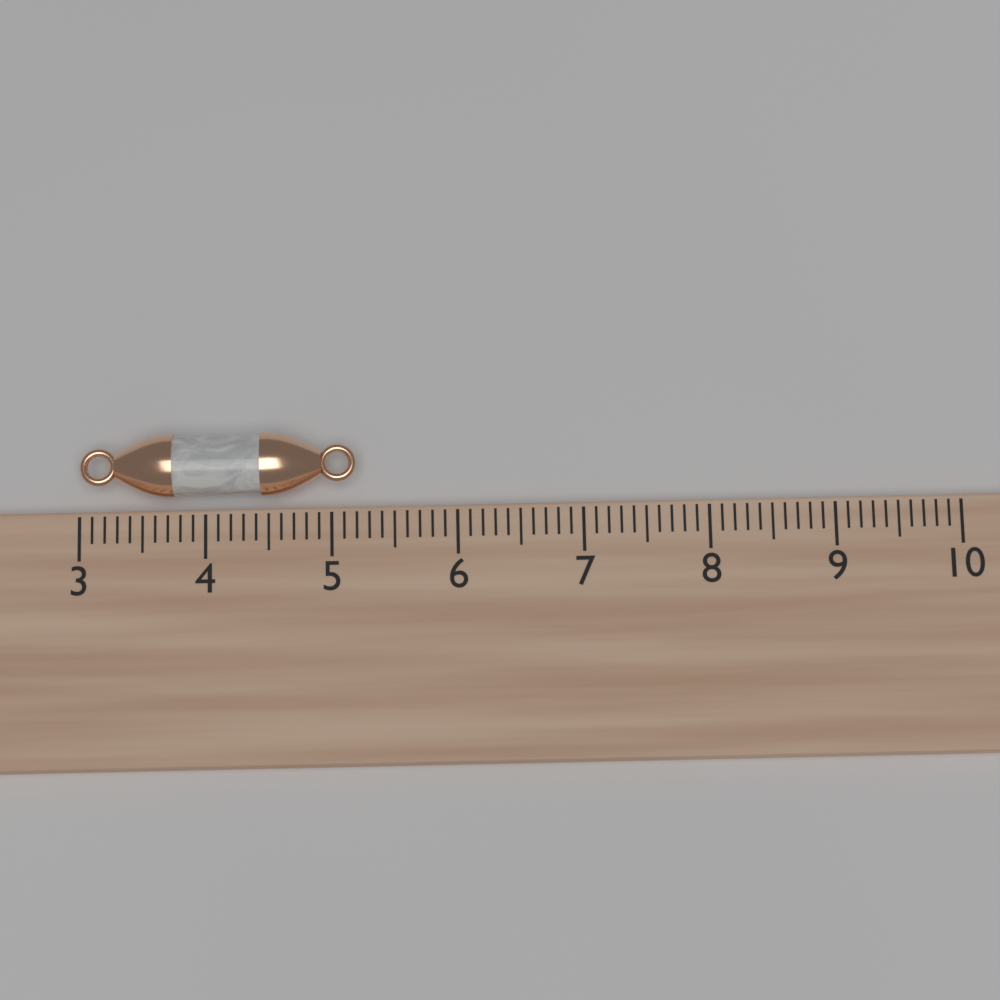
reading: 5.2 (no unit)
